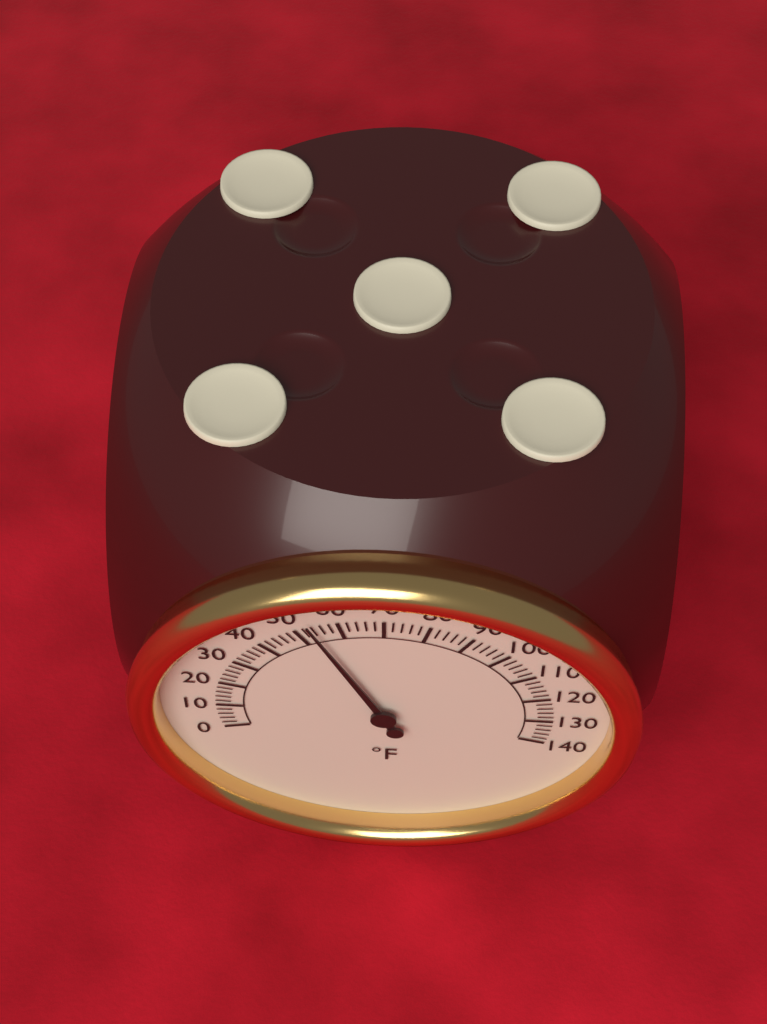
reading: 54 °F
